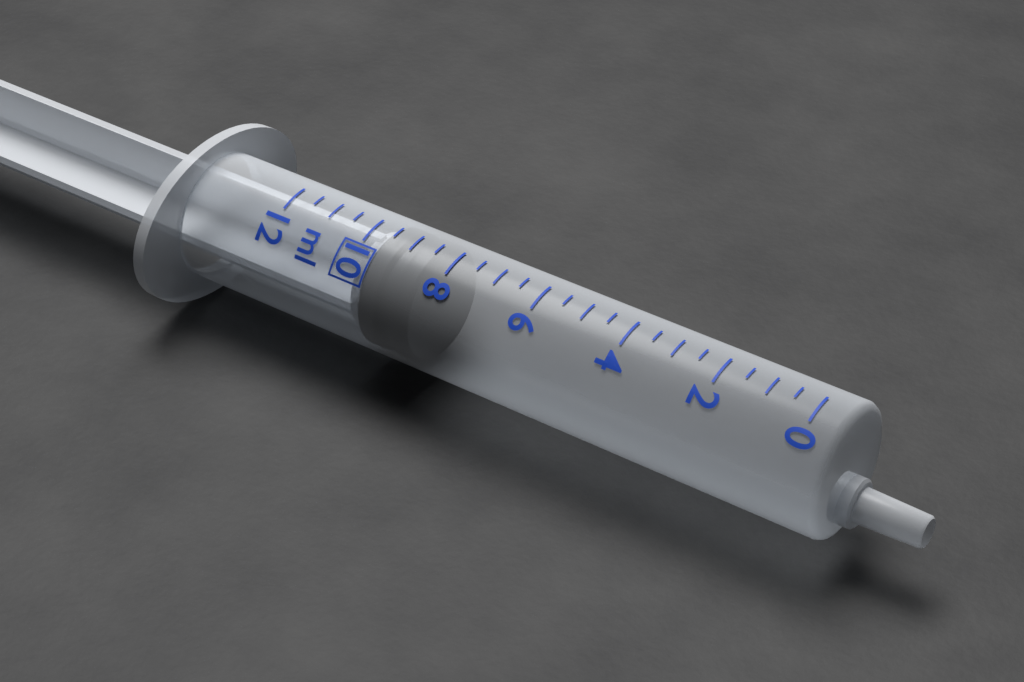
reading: 8.5 ml
